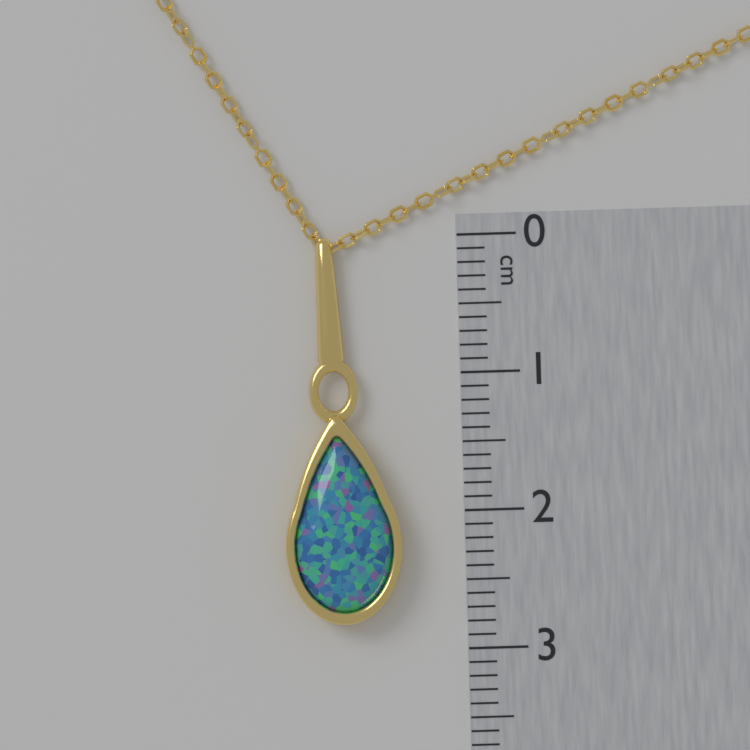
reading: 2.8 cm
